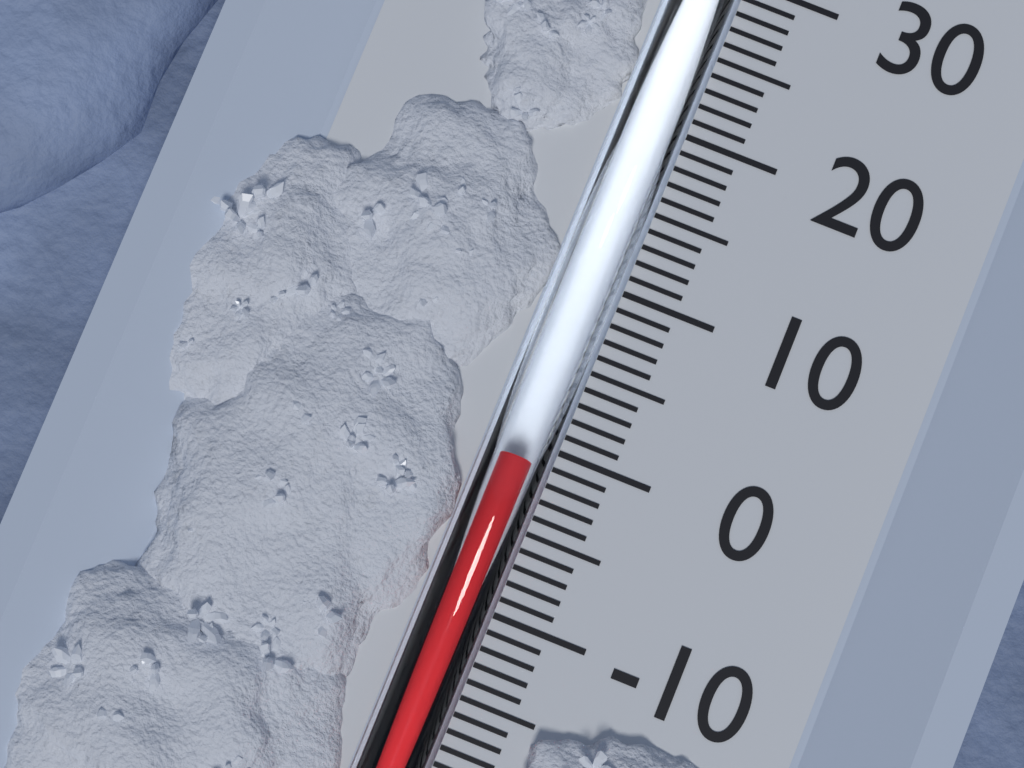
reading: -1 °C
